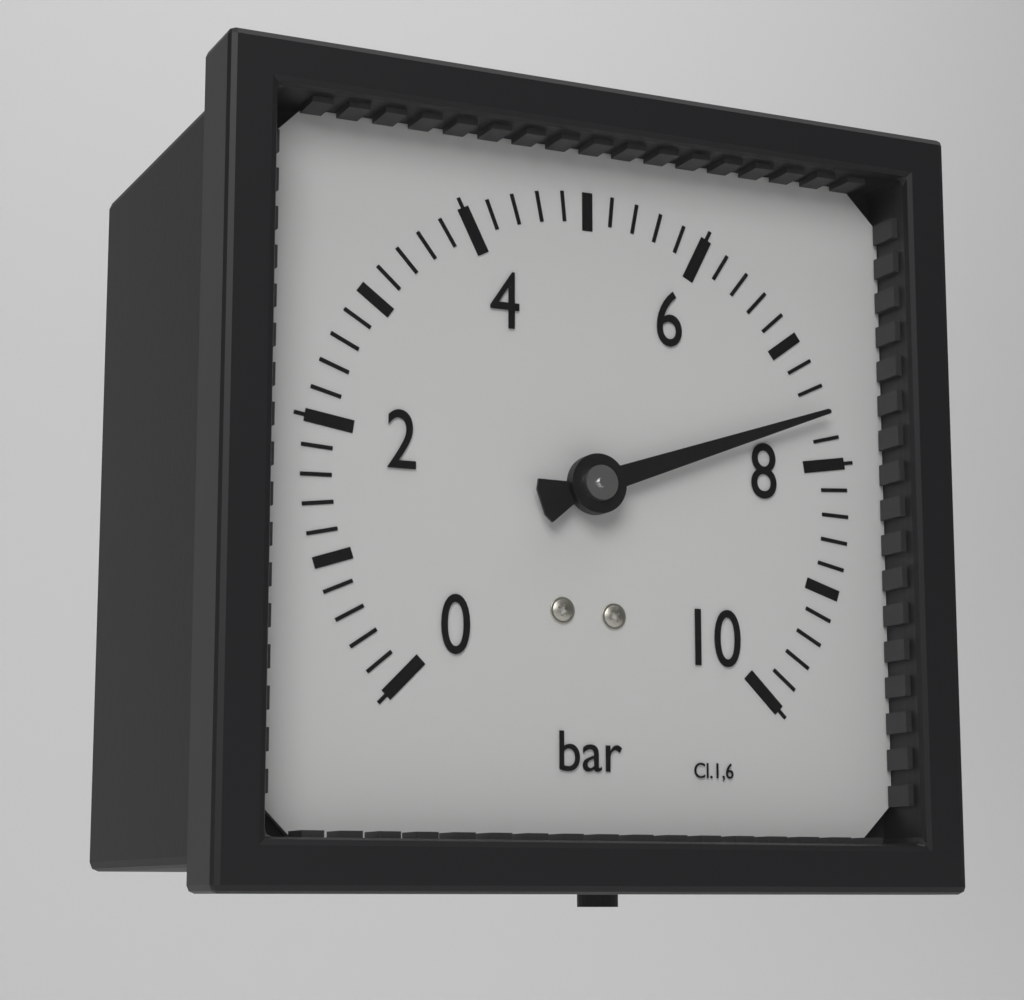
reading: 7.6 bar
